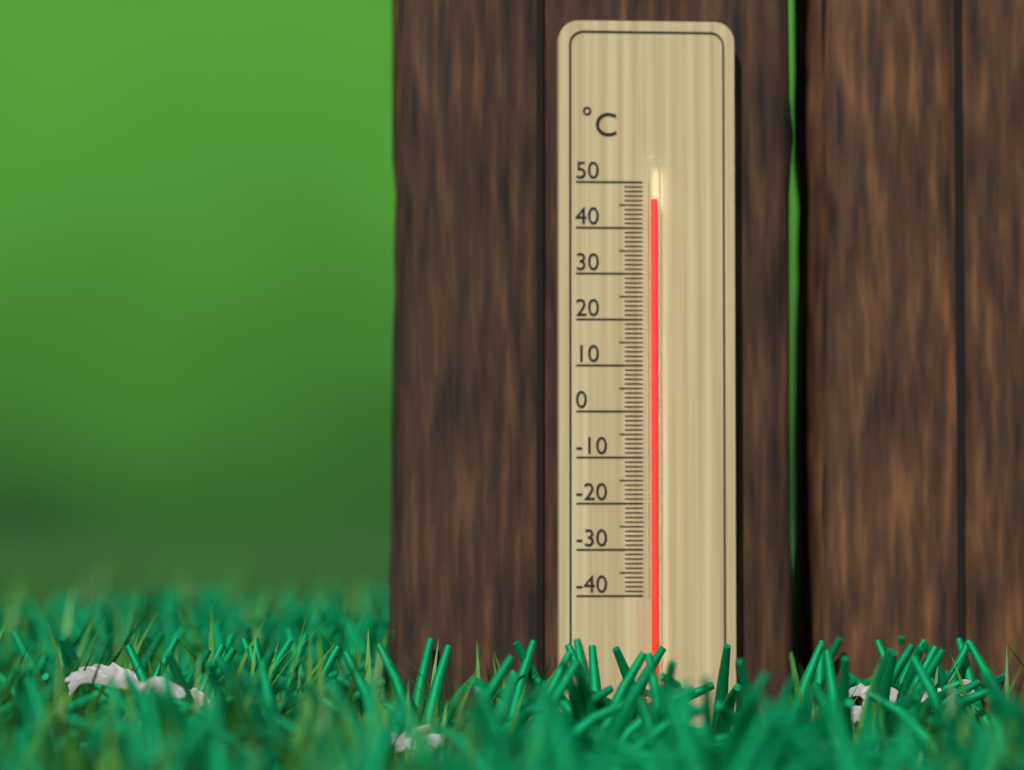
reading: 46 °C
